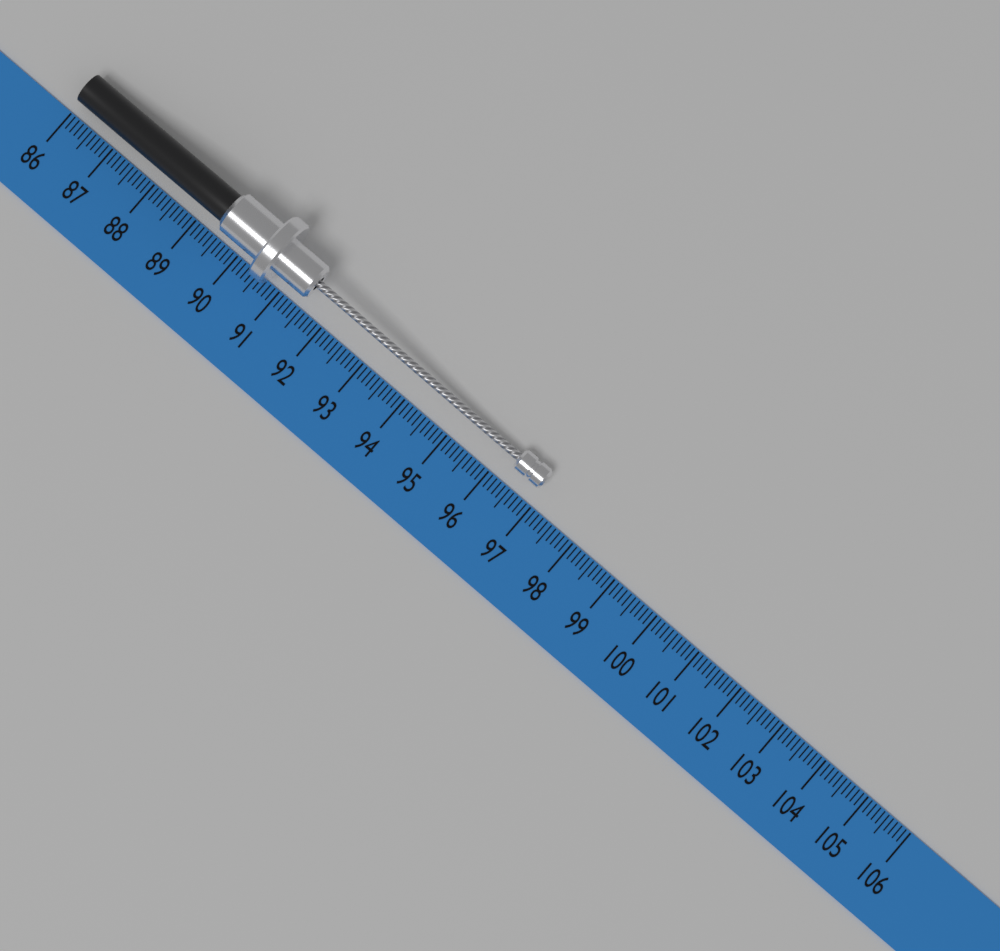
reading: 96.9 (no unit)
